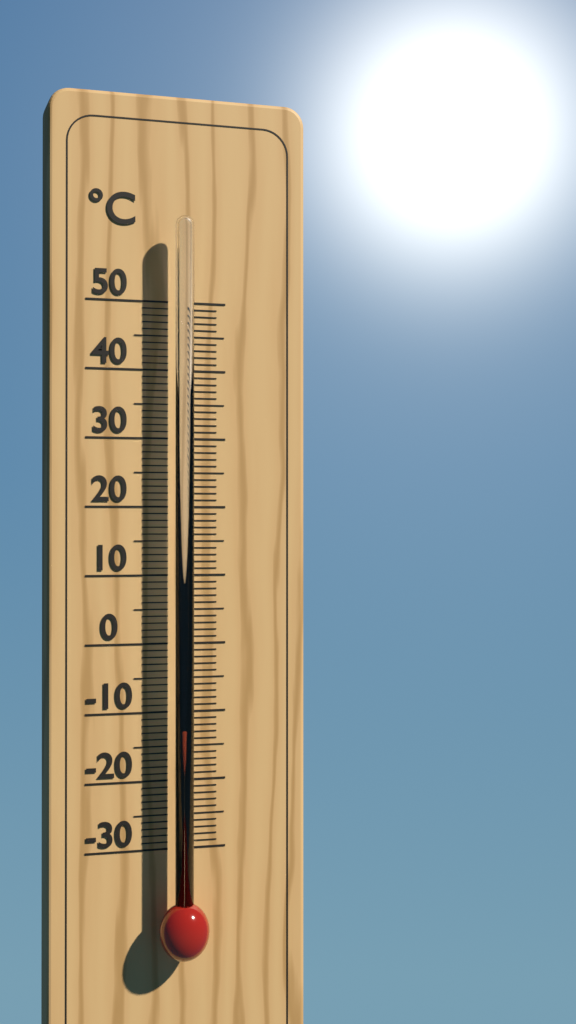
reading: -12 °C
